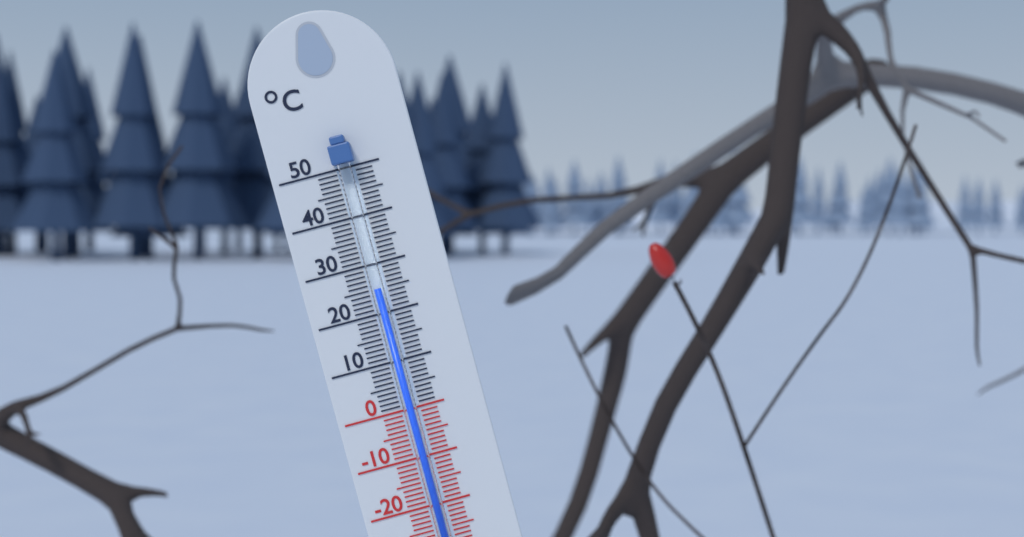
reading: 25 °C
